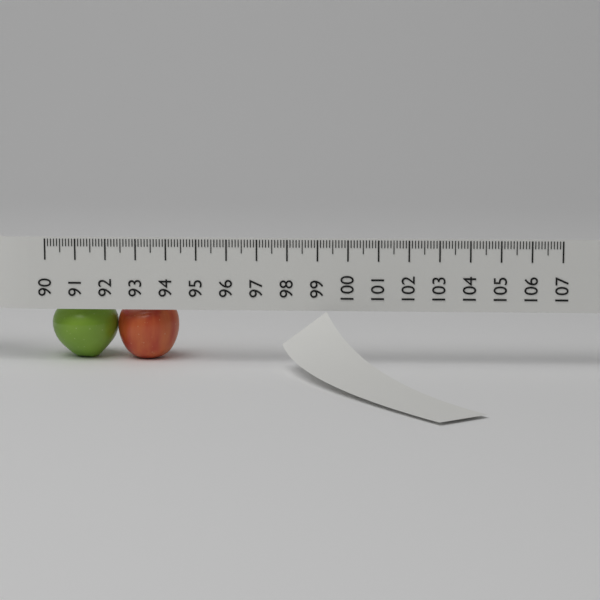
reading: 94.3 (no unit)
